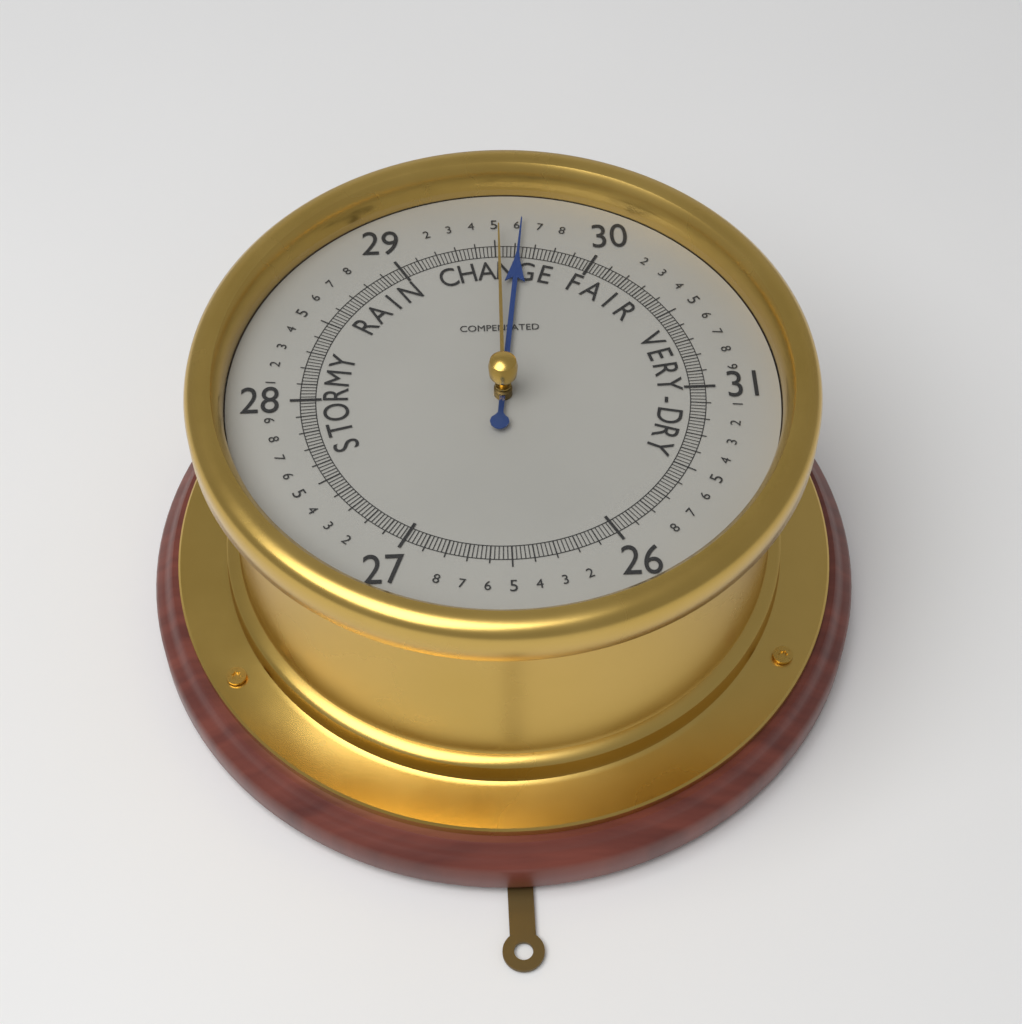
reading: 29.62 (no unit)
